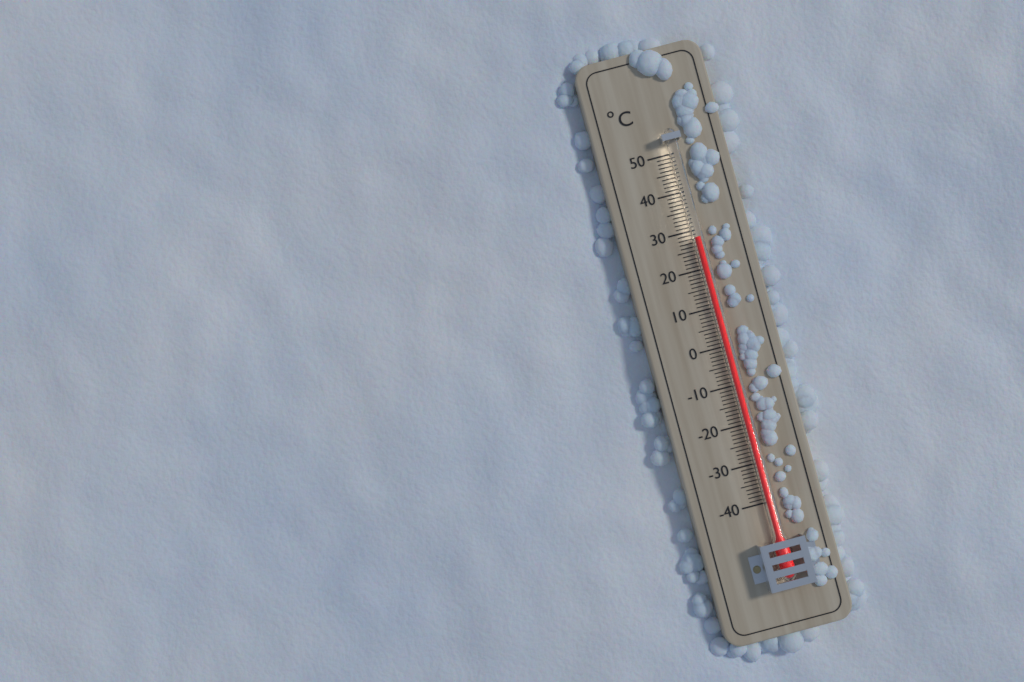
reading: 28 °C
